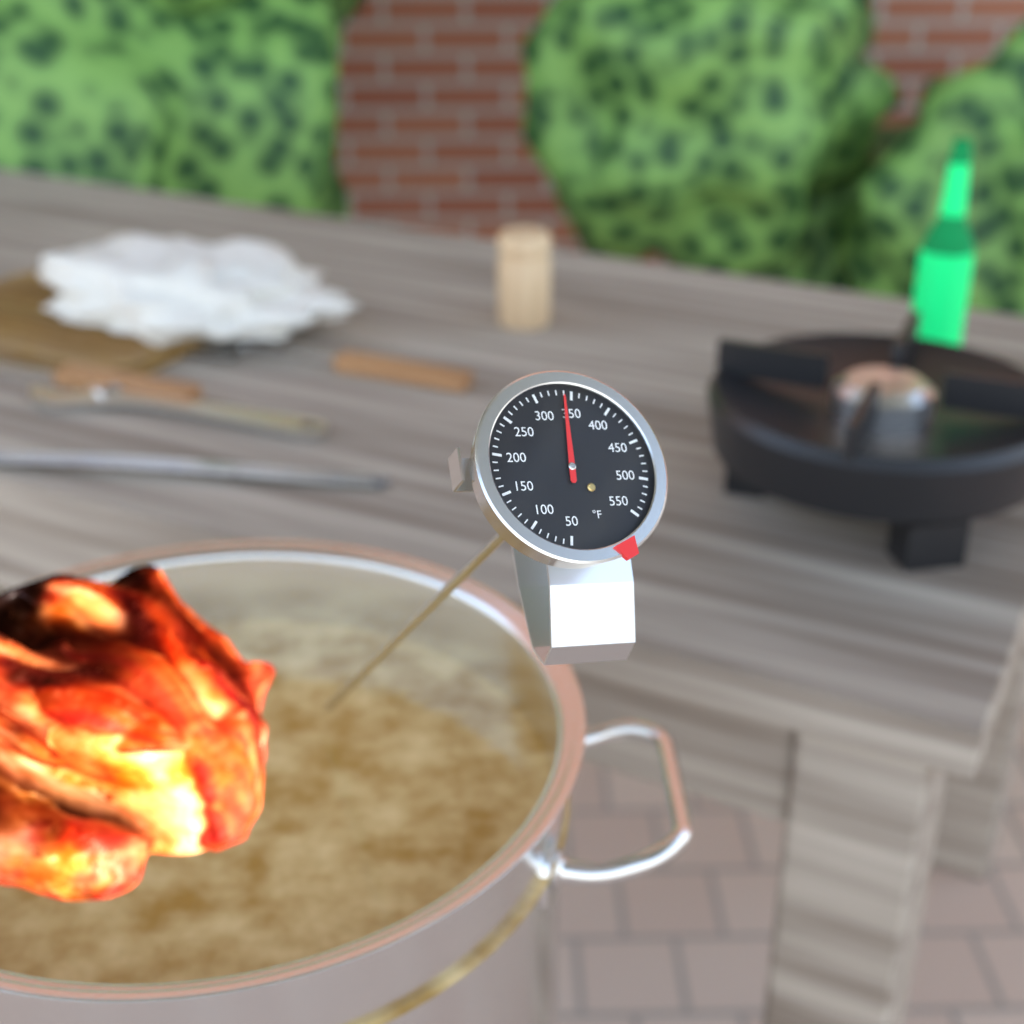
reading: 340 °F
